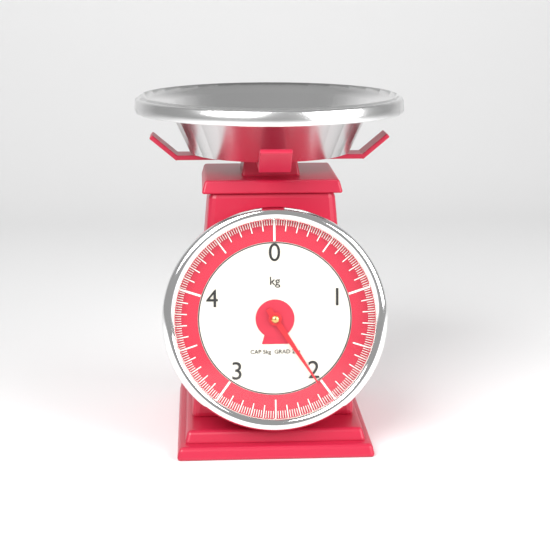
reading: 2.04 kg
